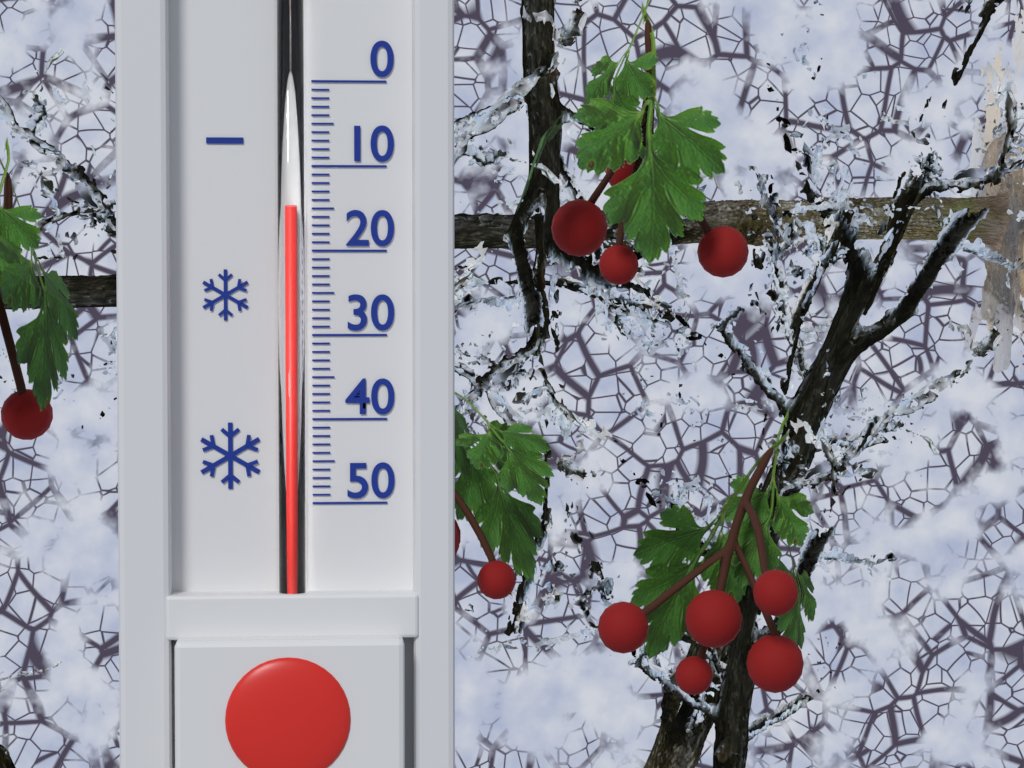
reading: 15 (no unit)
